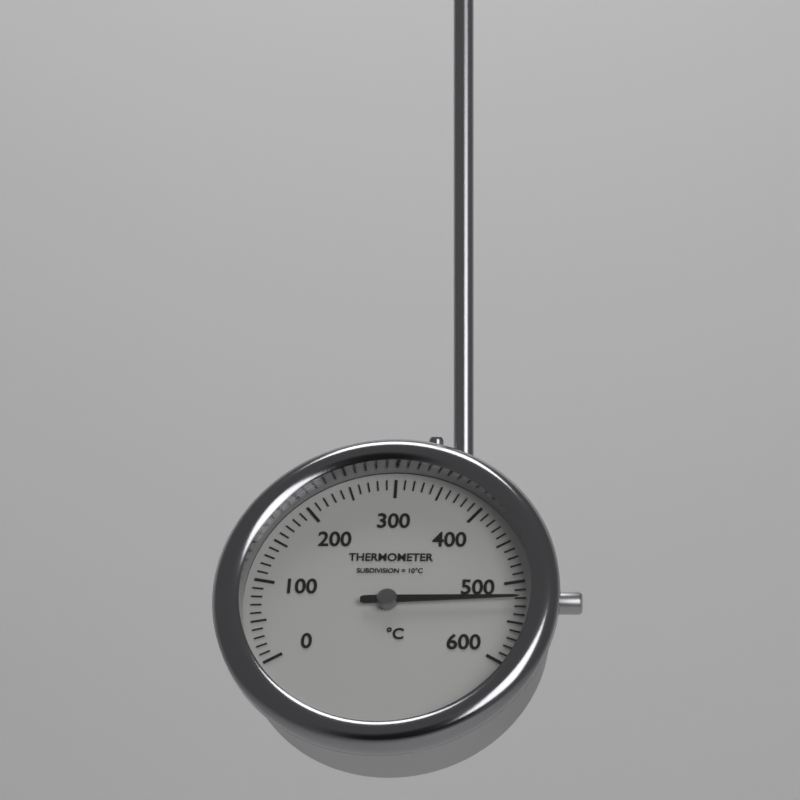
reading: 520 °C
